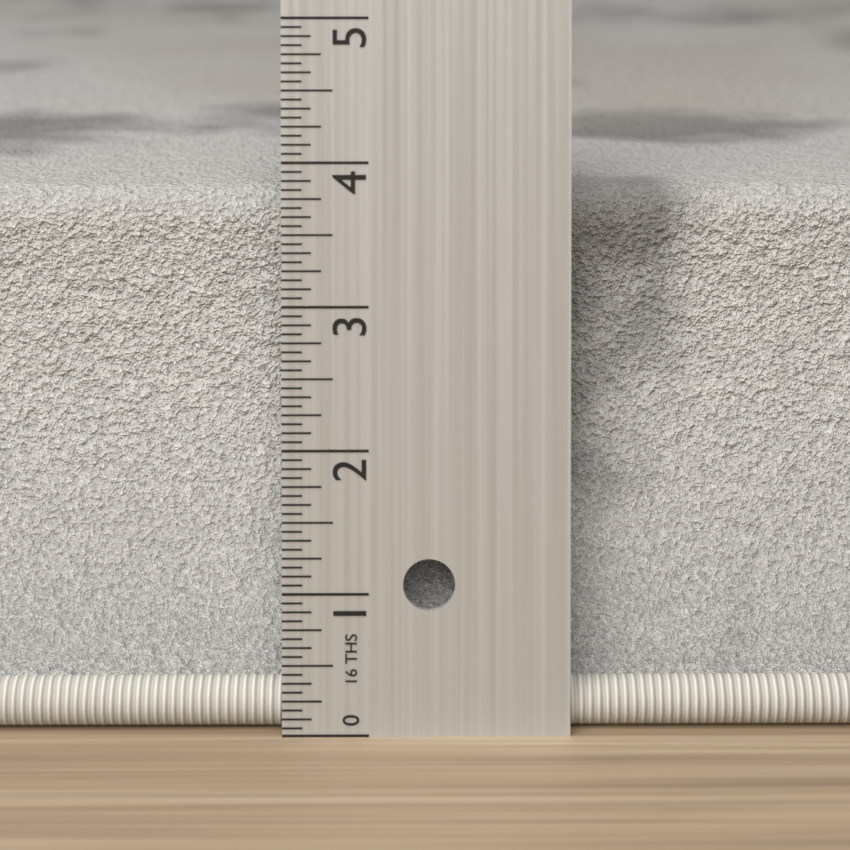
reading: 3.7500 in
